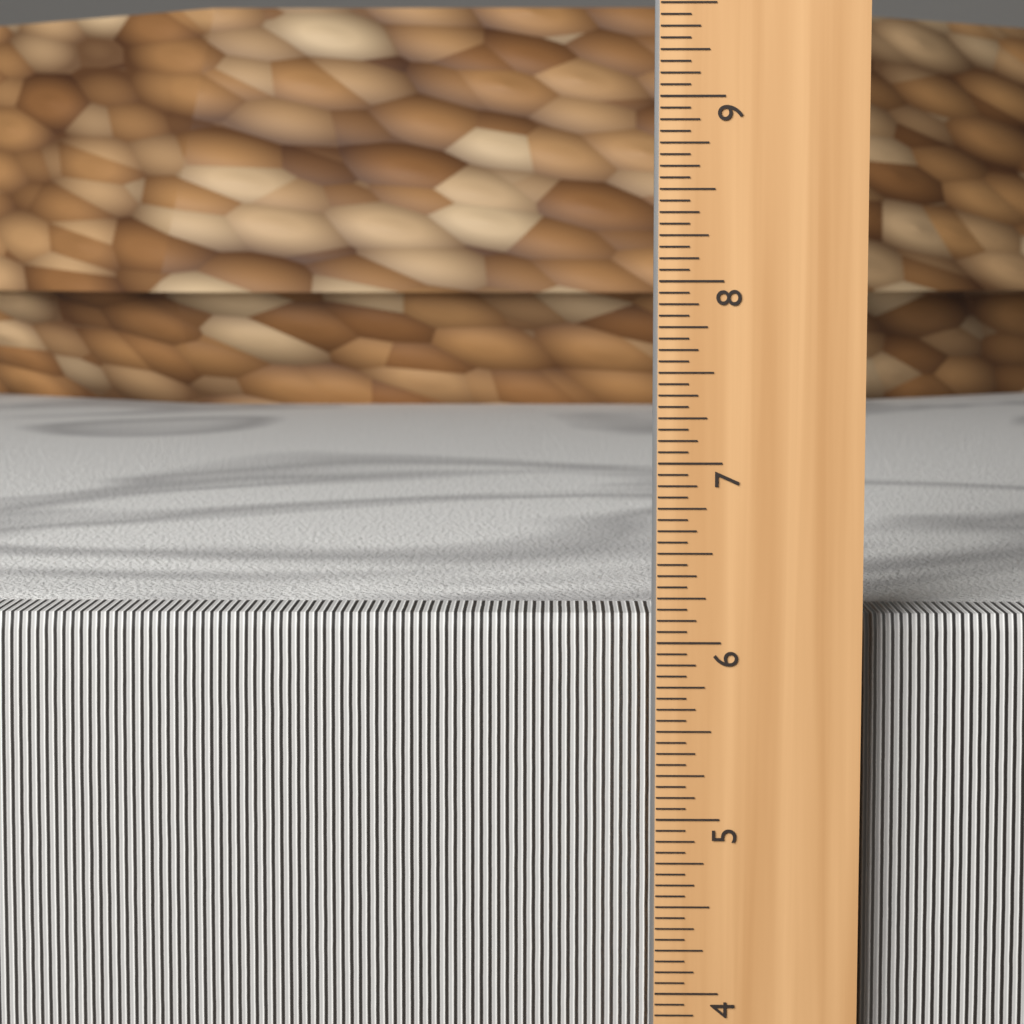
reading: 6.1250 in
